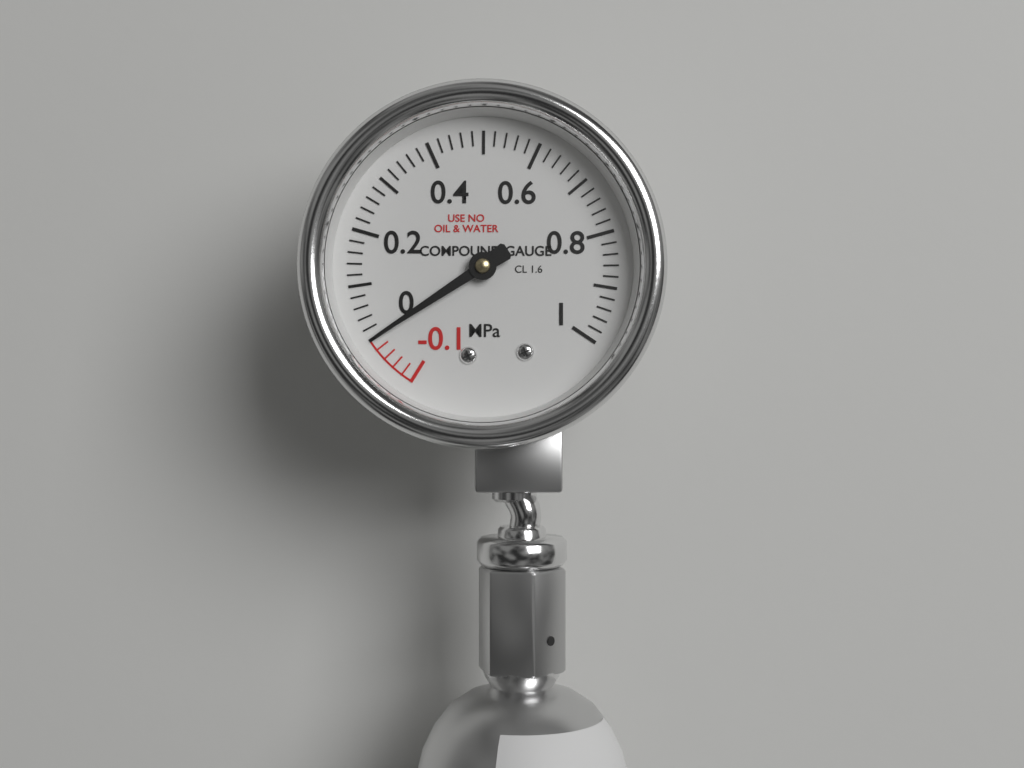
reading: 0.00 MPa
